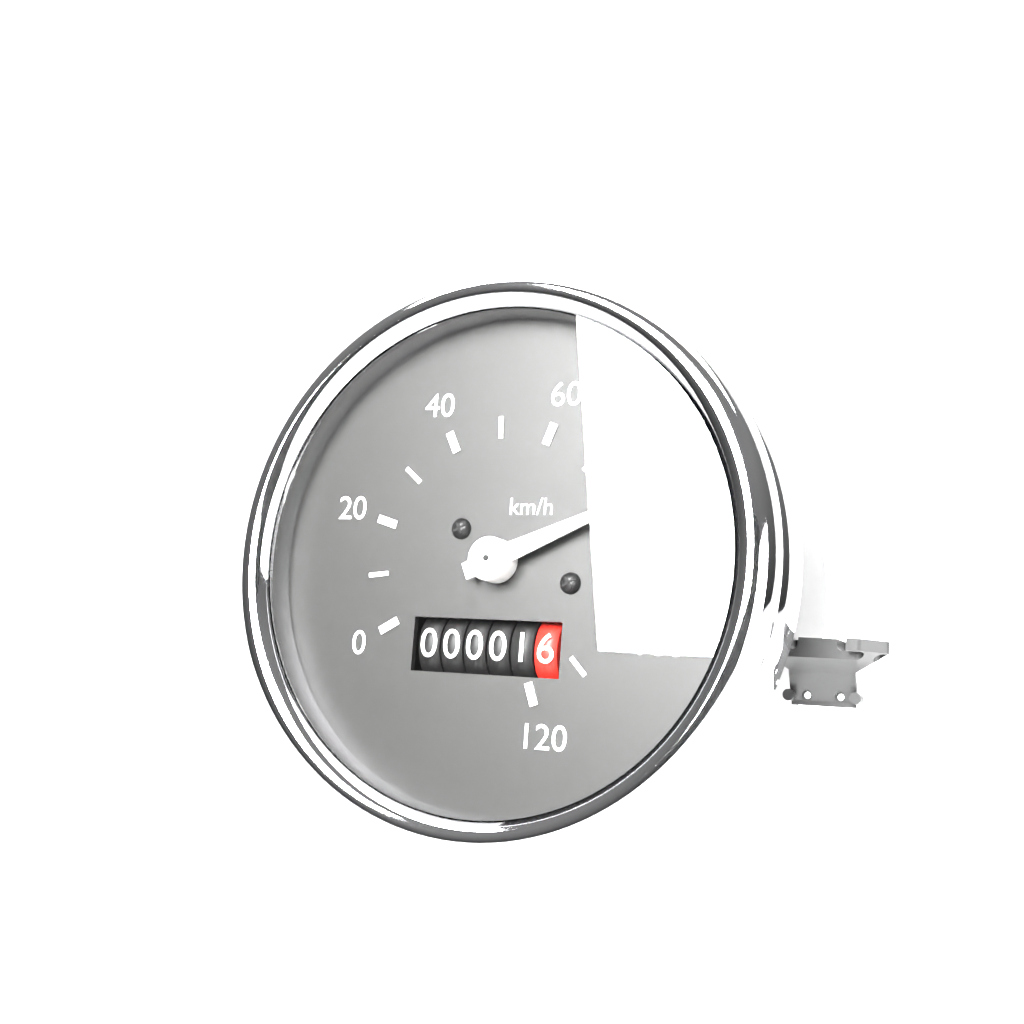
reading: 80 km/h
